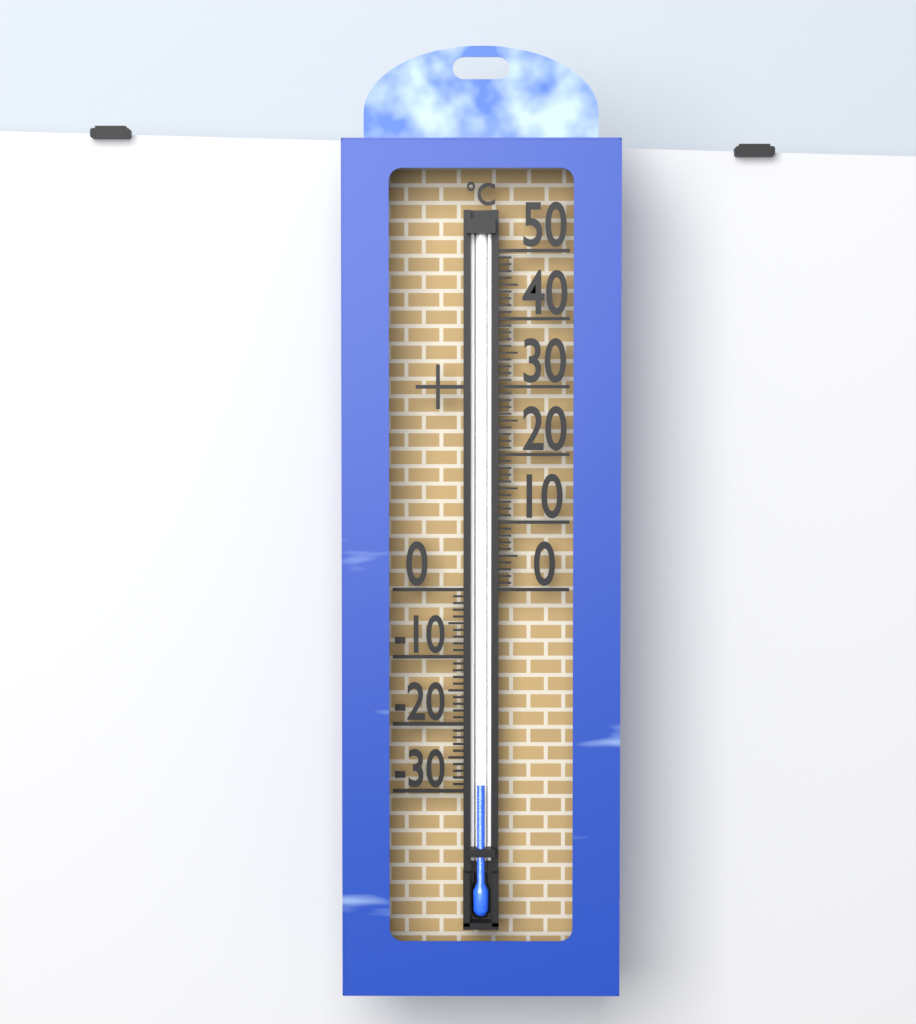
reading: -29 °C
